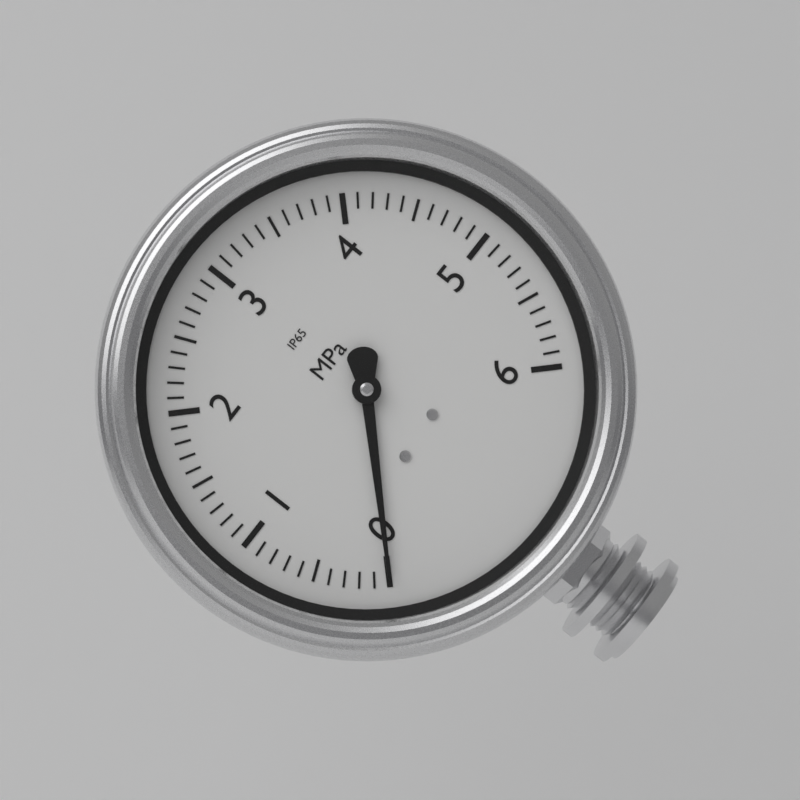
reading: 0.0 MPa
